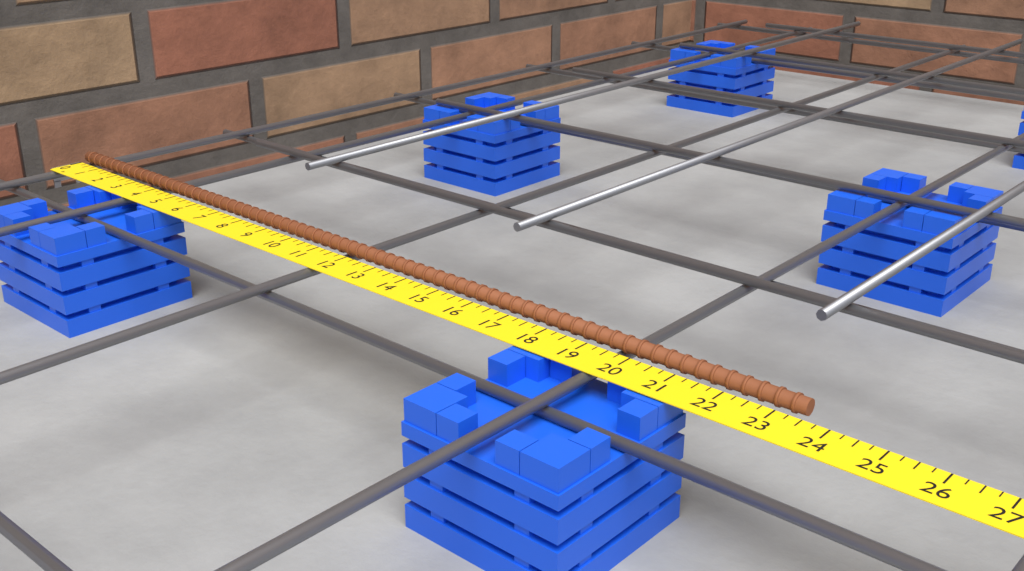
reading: 23.50 in
